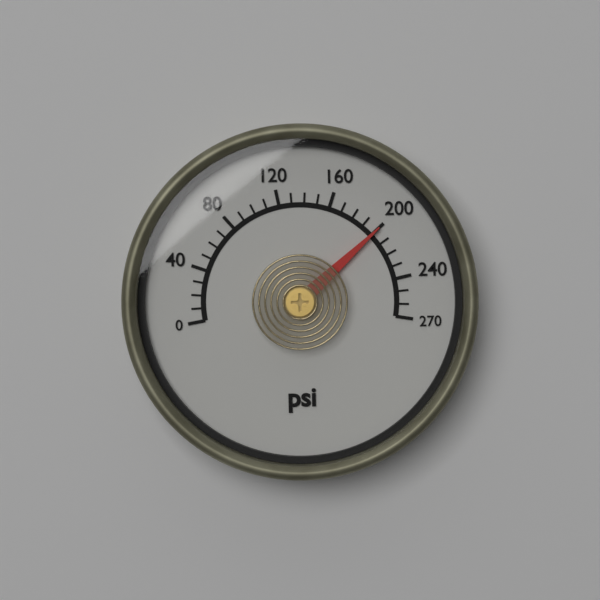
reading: 200 psi
